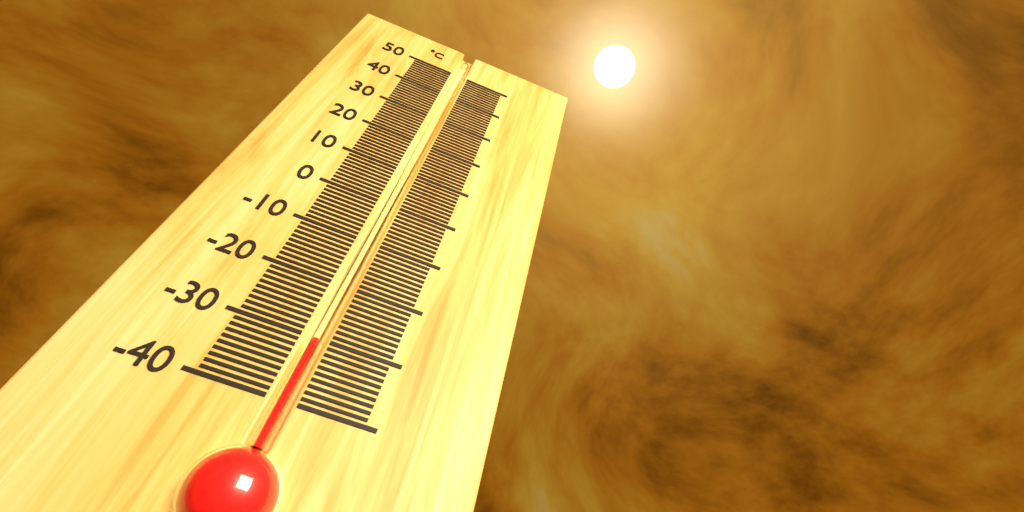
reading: -30 °C
